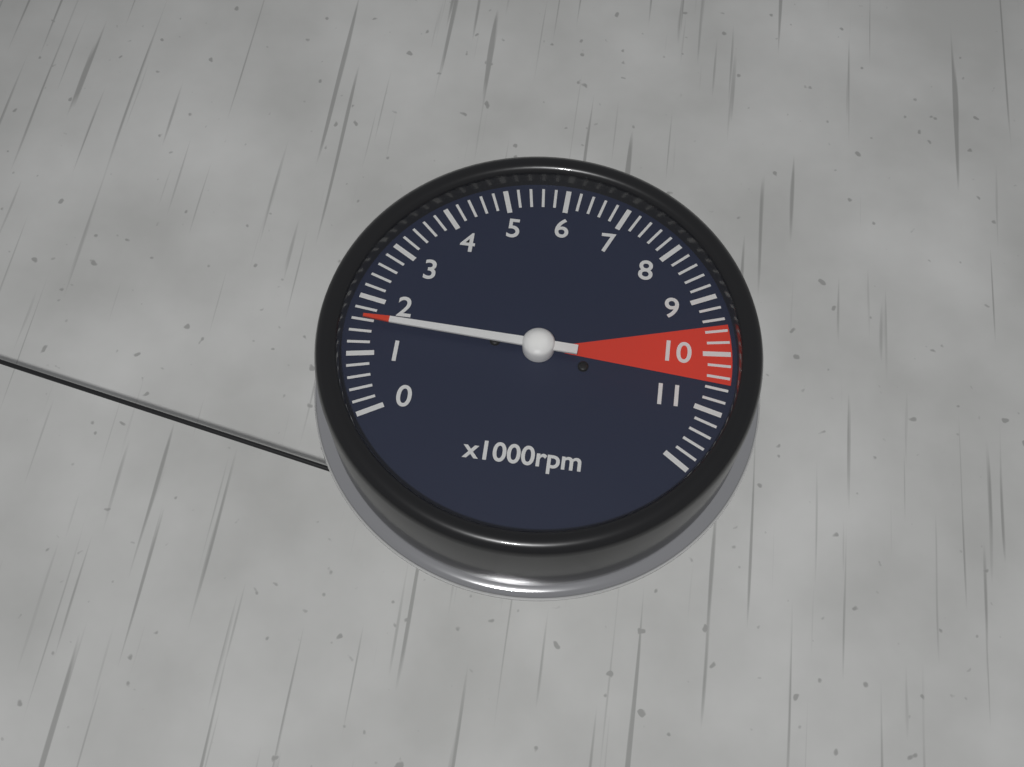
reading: 1600 rpm
